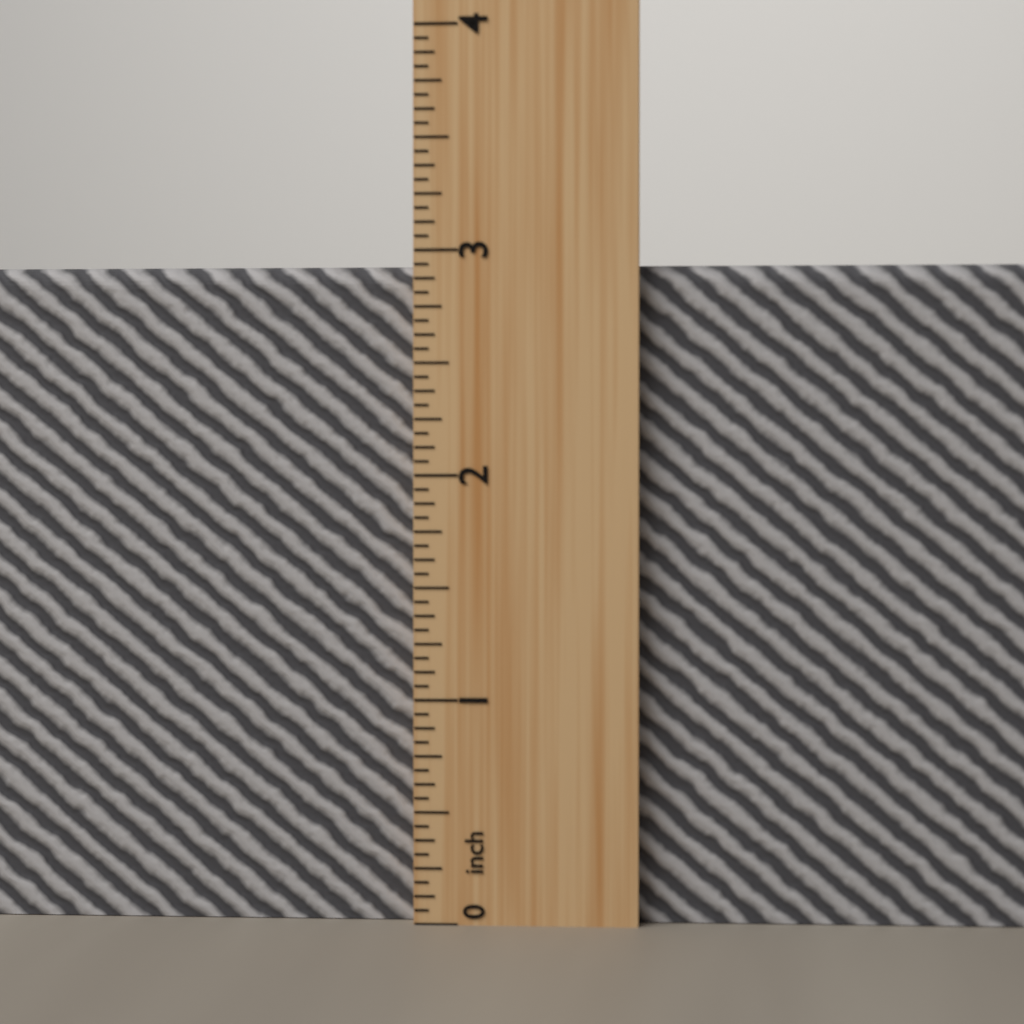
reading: 2.9375 inch
